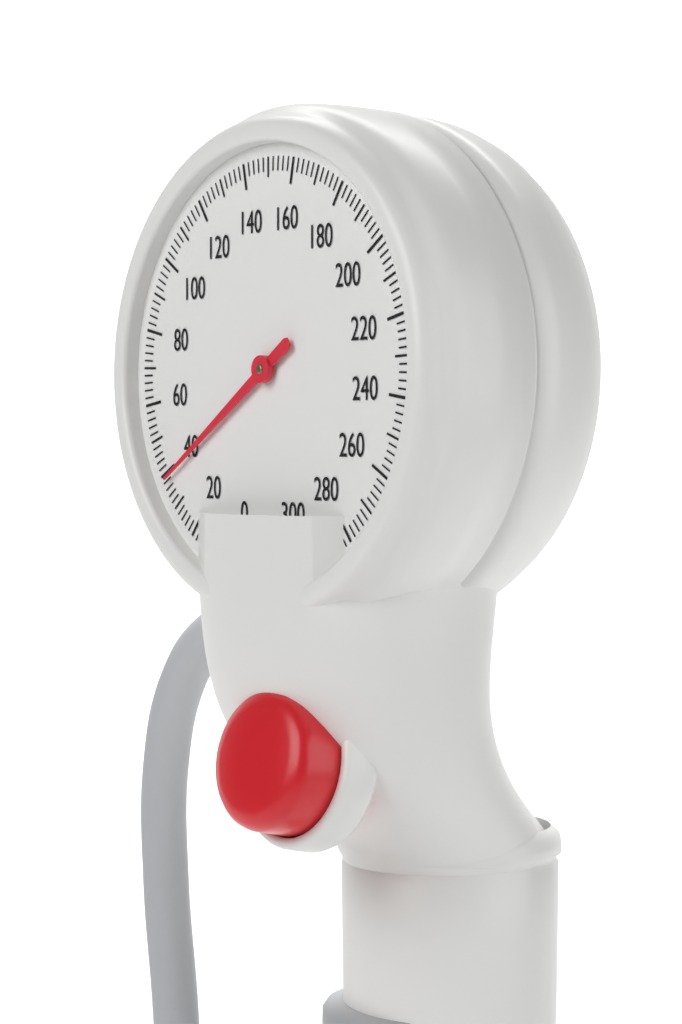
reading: 38 mmHg
